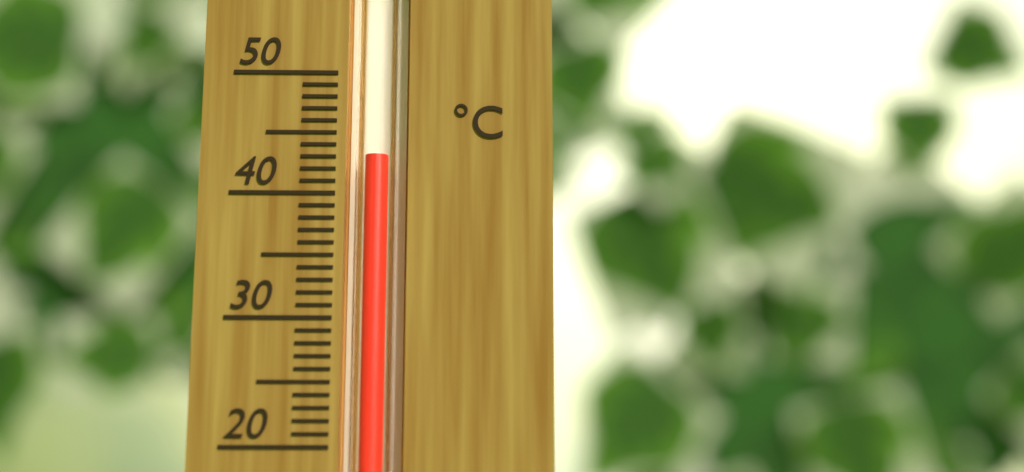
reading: 43 °C
